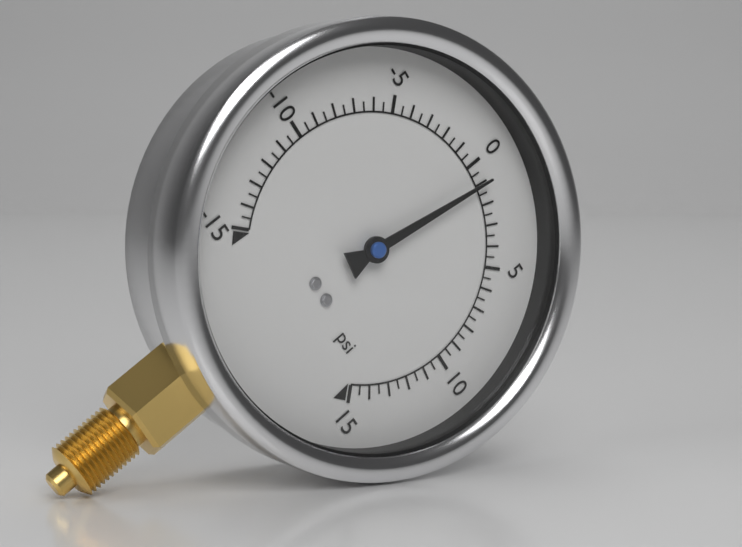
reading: 1.0 psi
